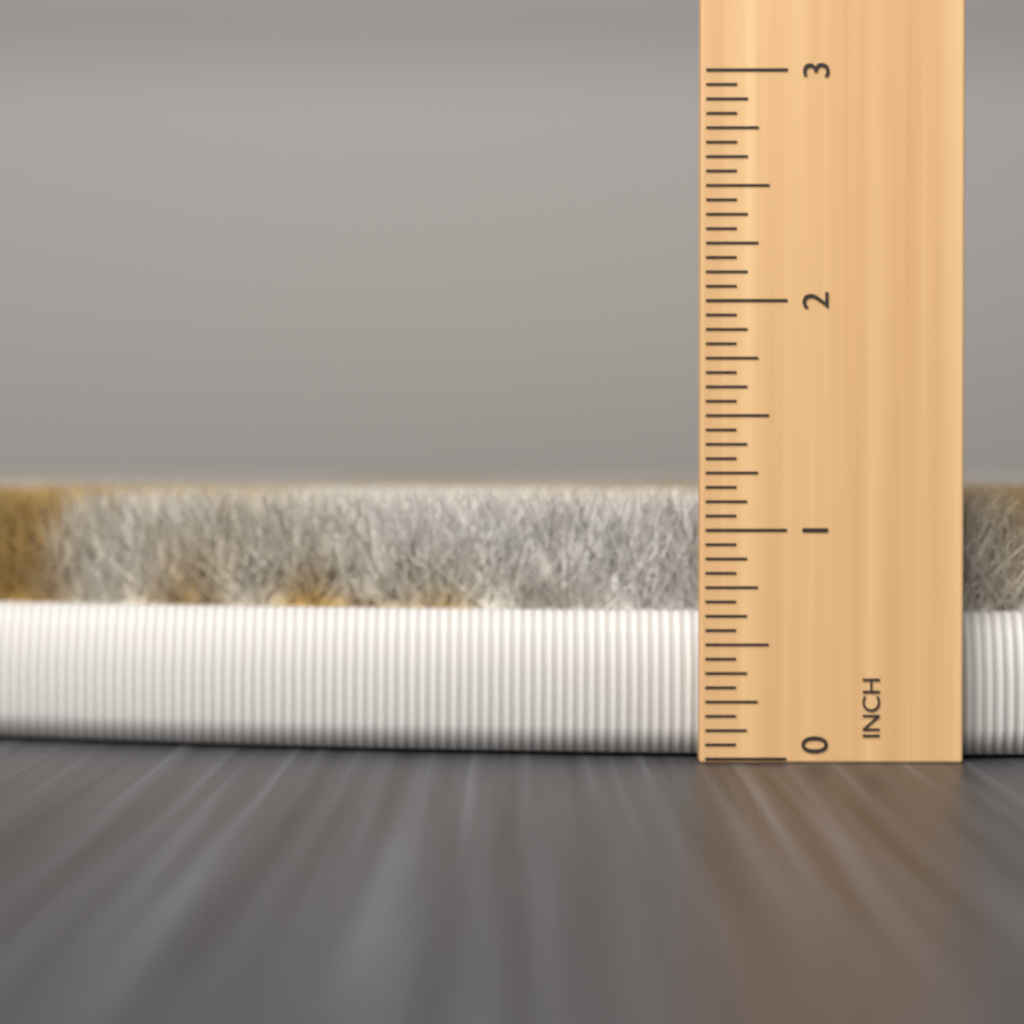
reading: 1.1875 in
